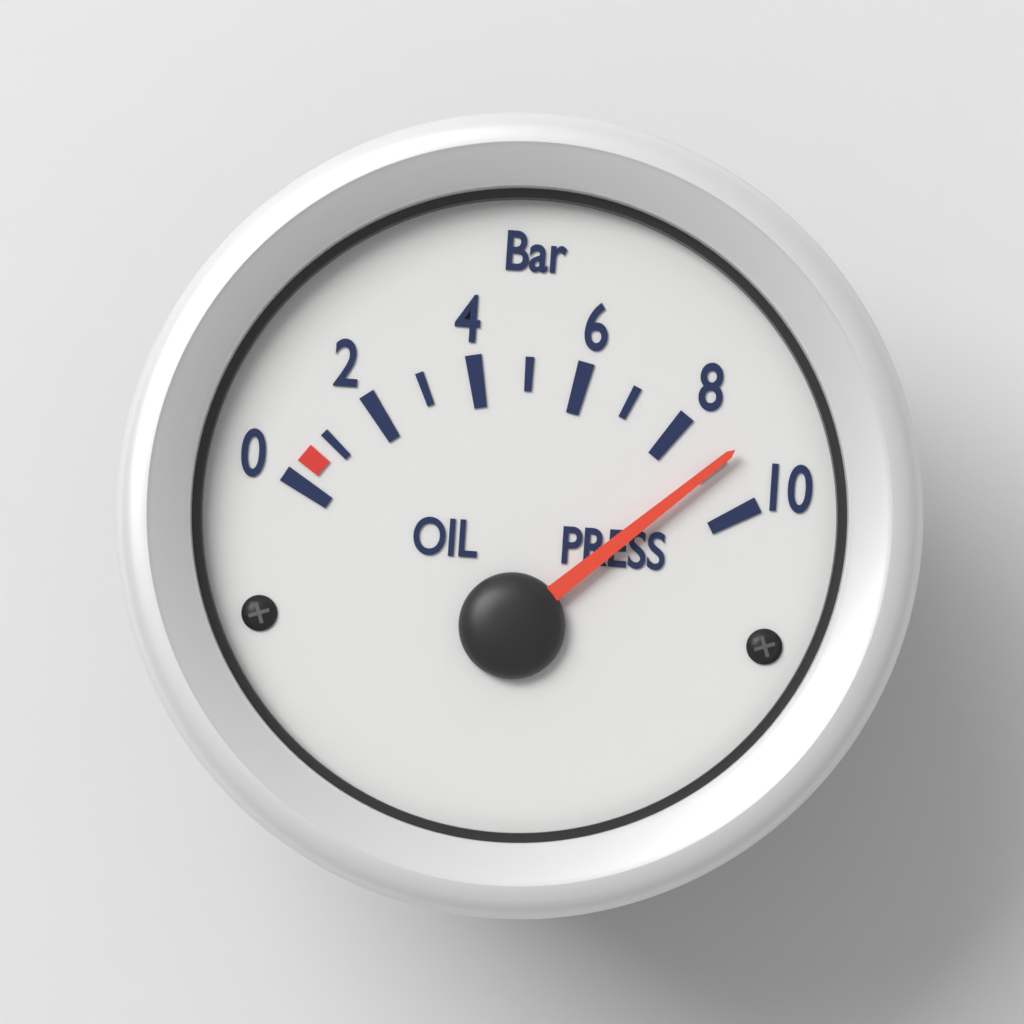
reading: 9 bar
